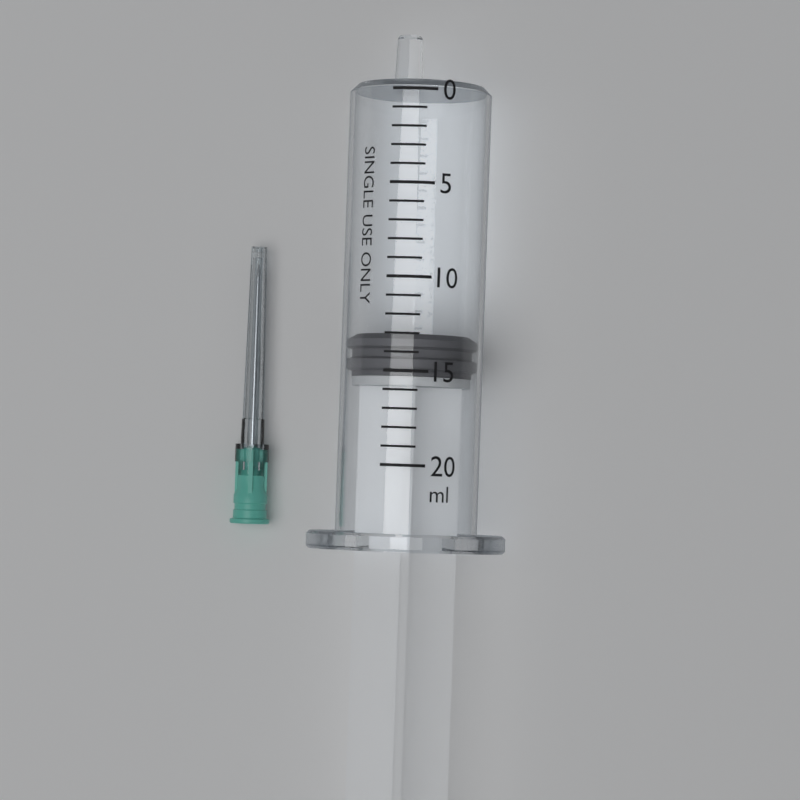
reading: 13 ml
